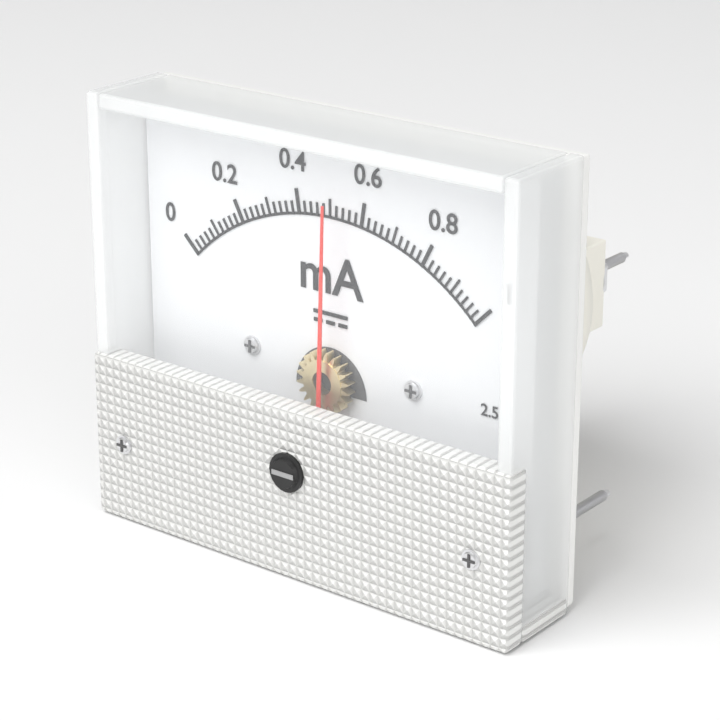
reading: 0.52 mA
